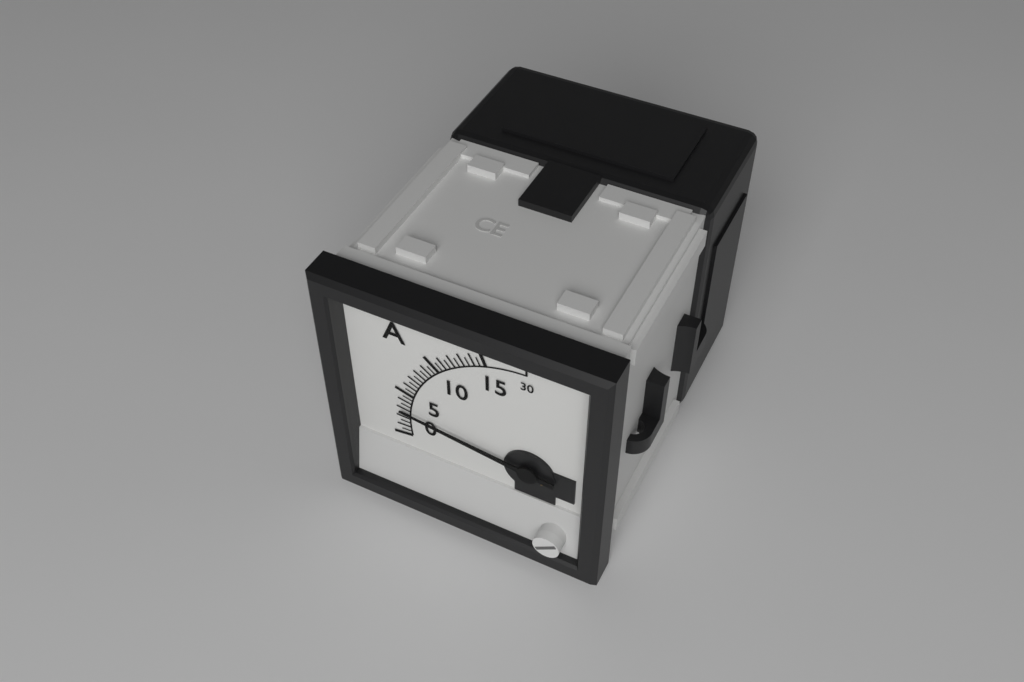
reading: 3.0 A
